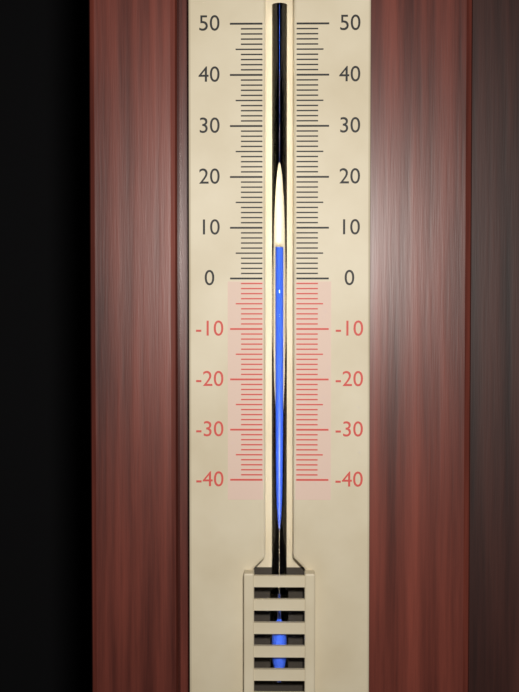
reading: 6 (no unit)
